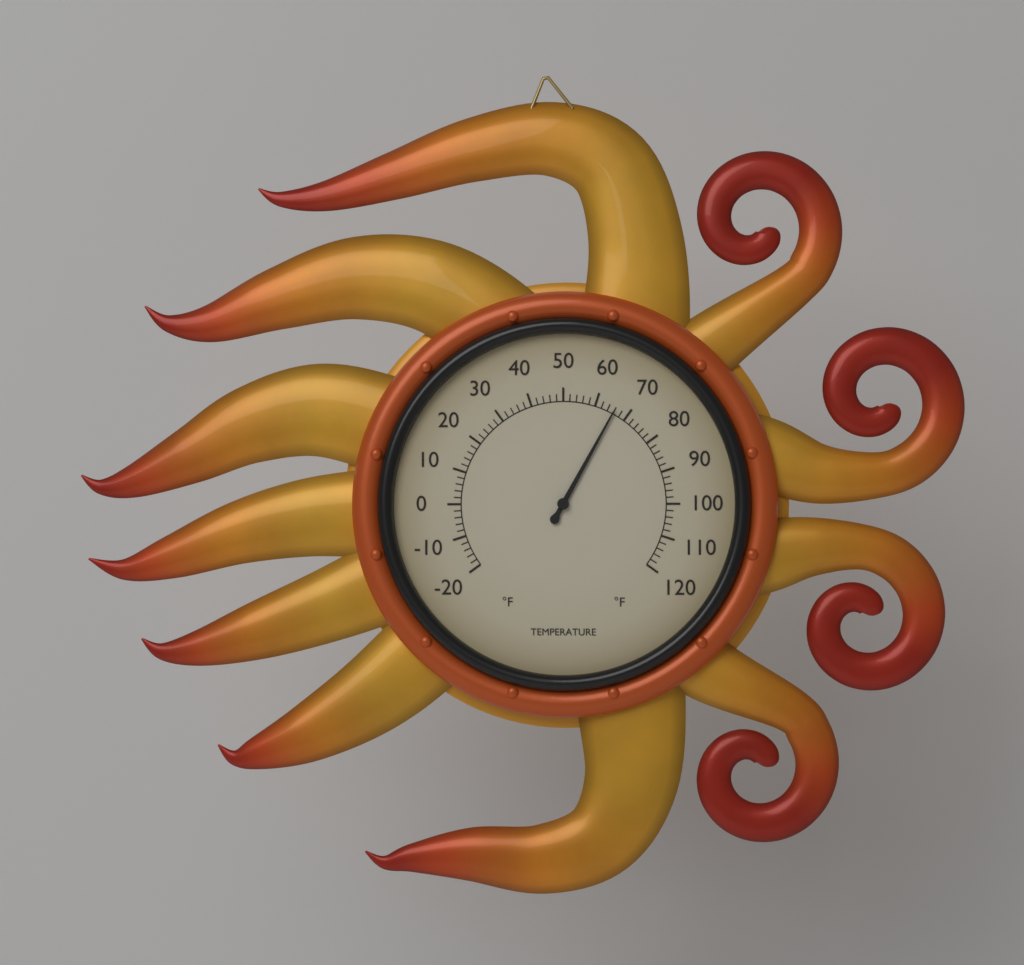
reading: 66 °F
